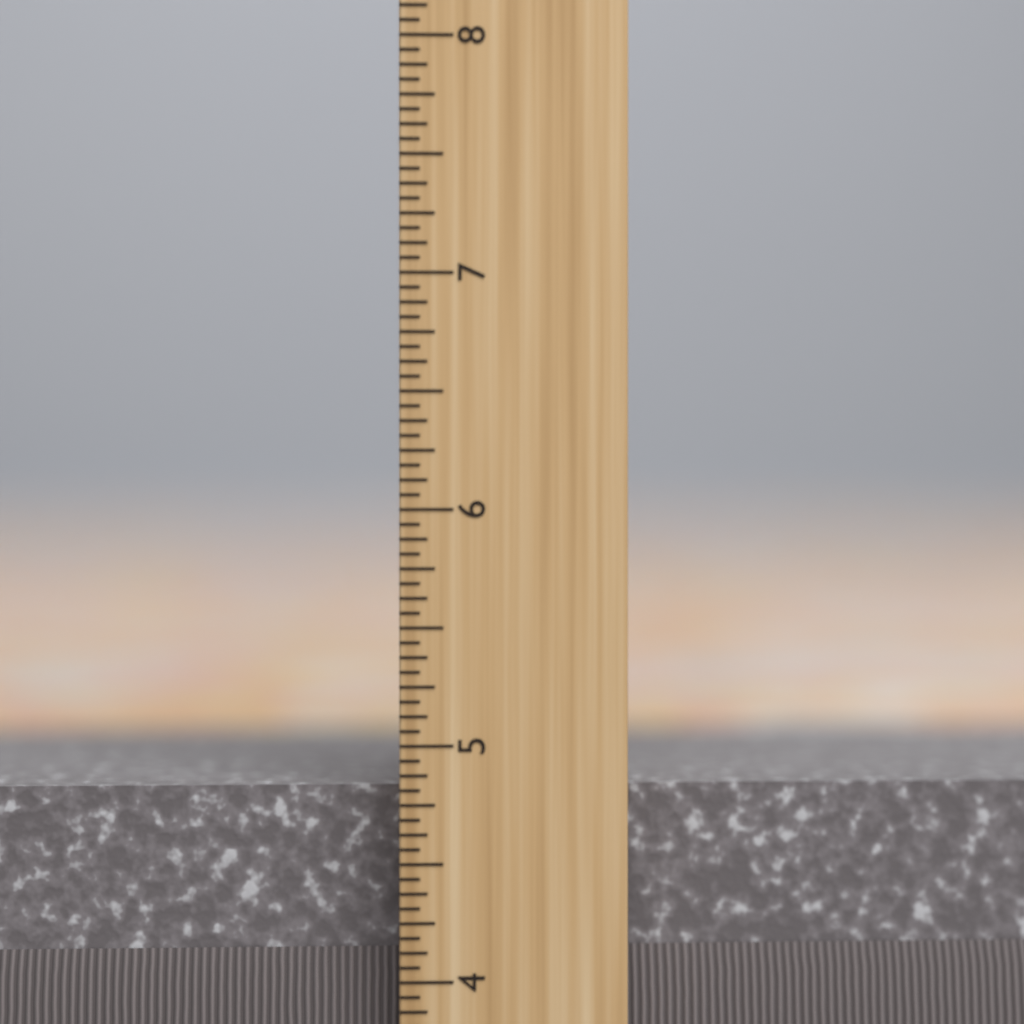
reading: 4.8125 inch
